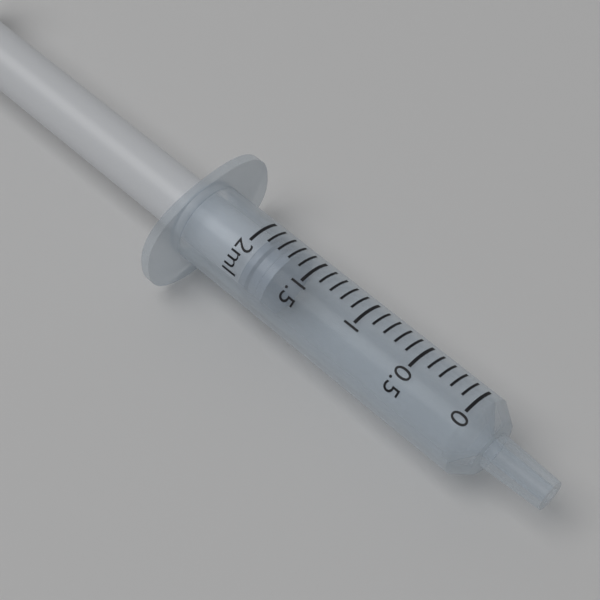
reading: 1.7 ml
